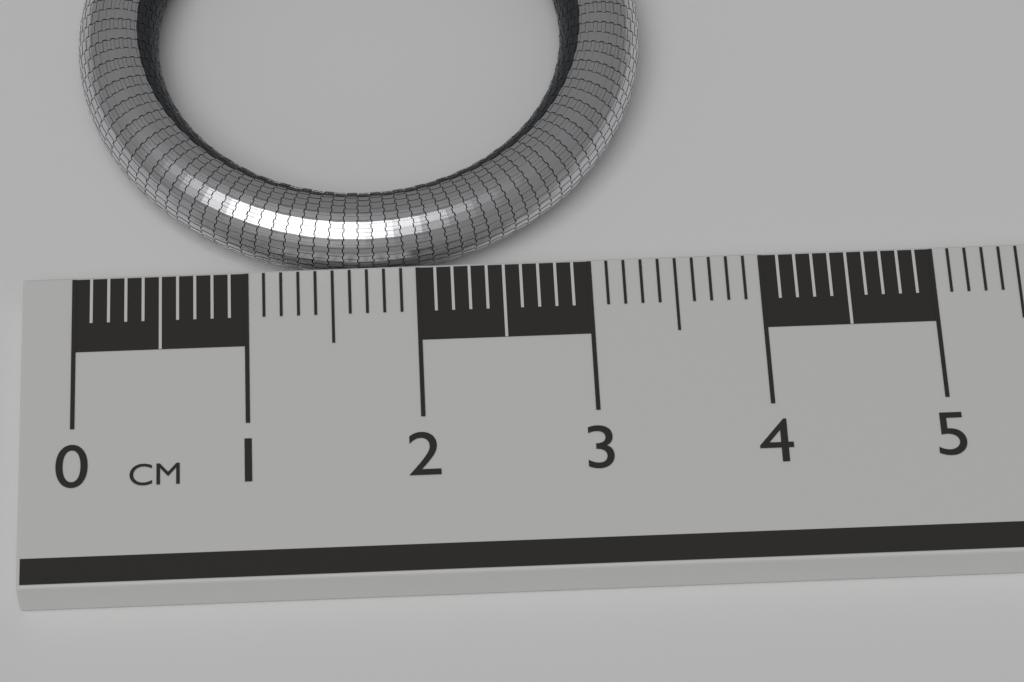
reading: 3.4 cm
